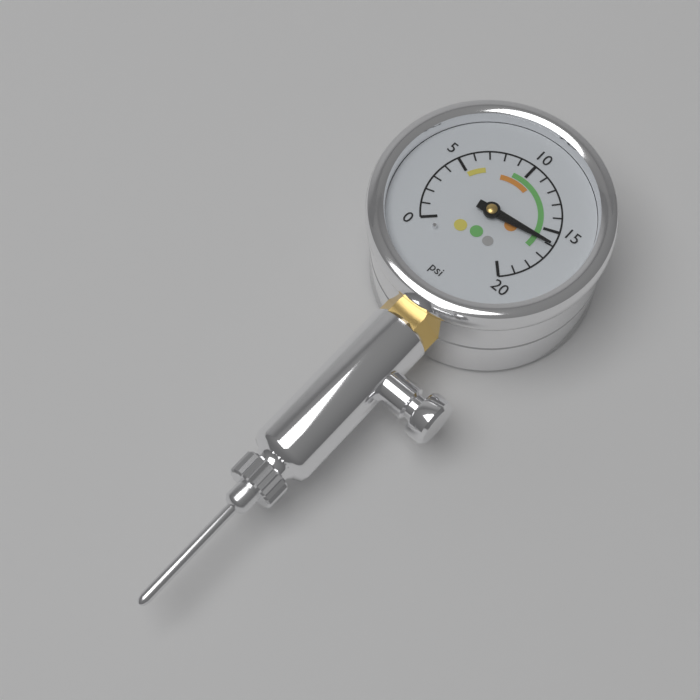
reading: 16 psi
